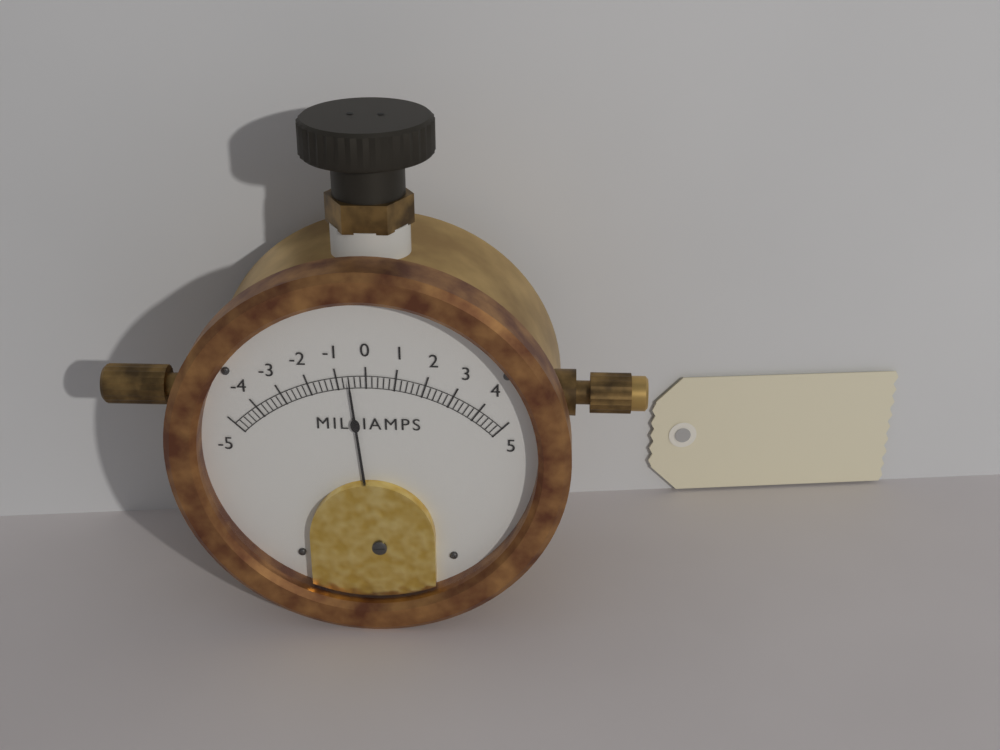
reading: -0.6 mA
